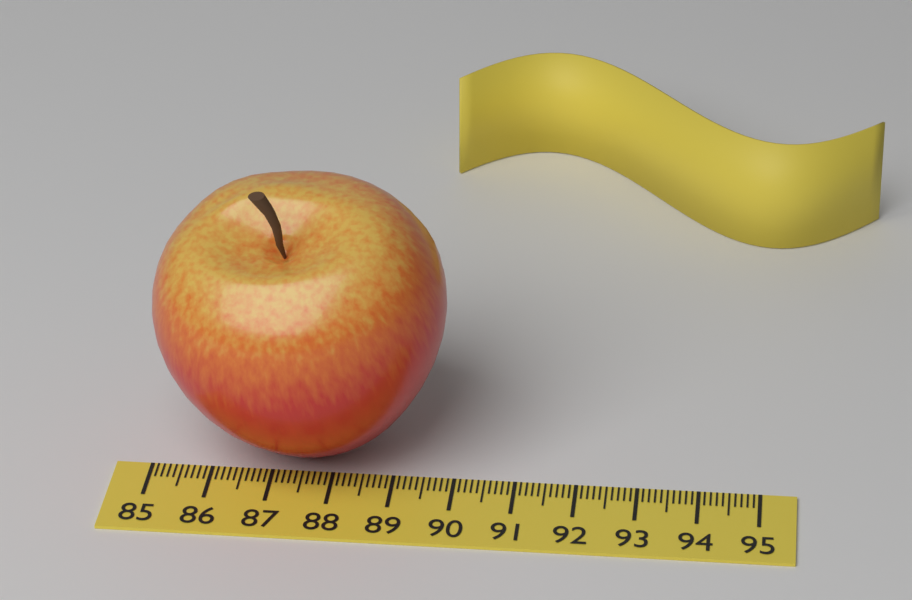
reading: 89.8 (no unit)
